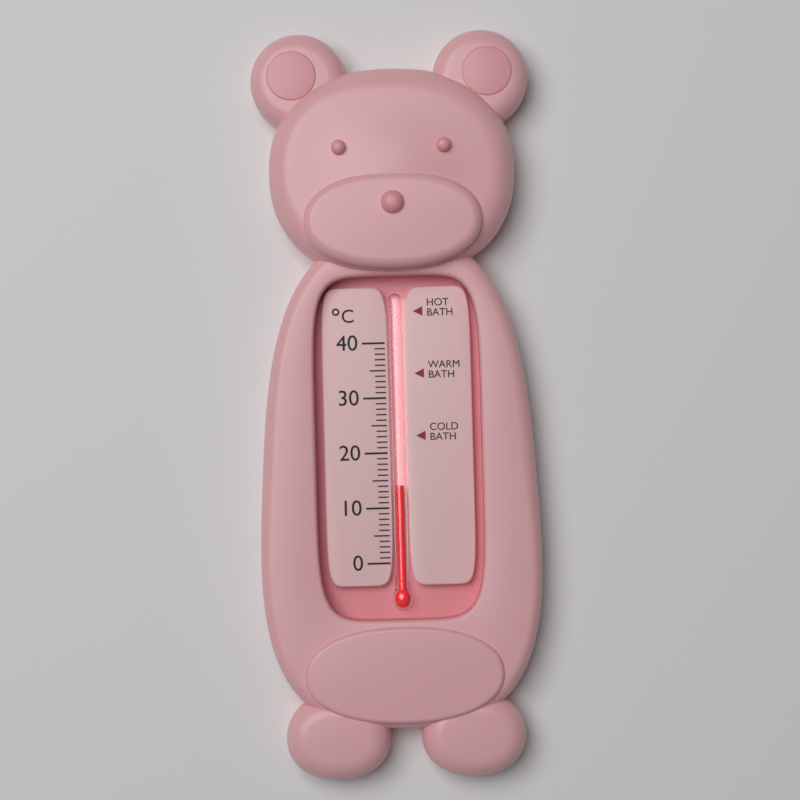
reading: 14 °C
